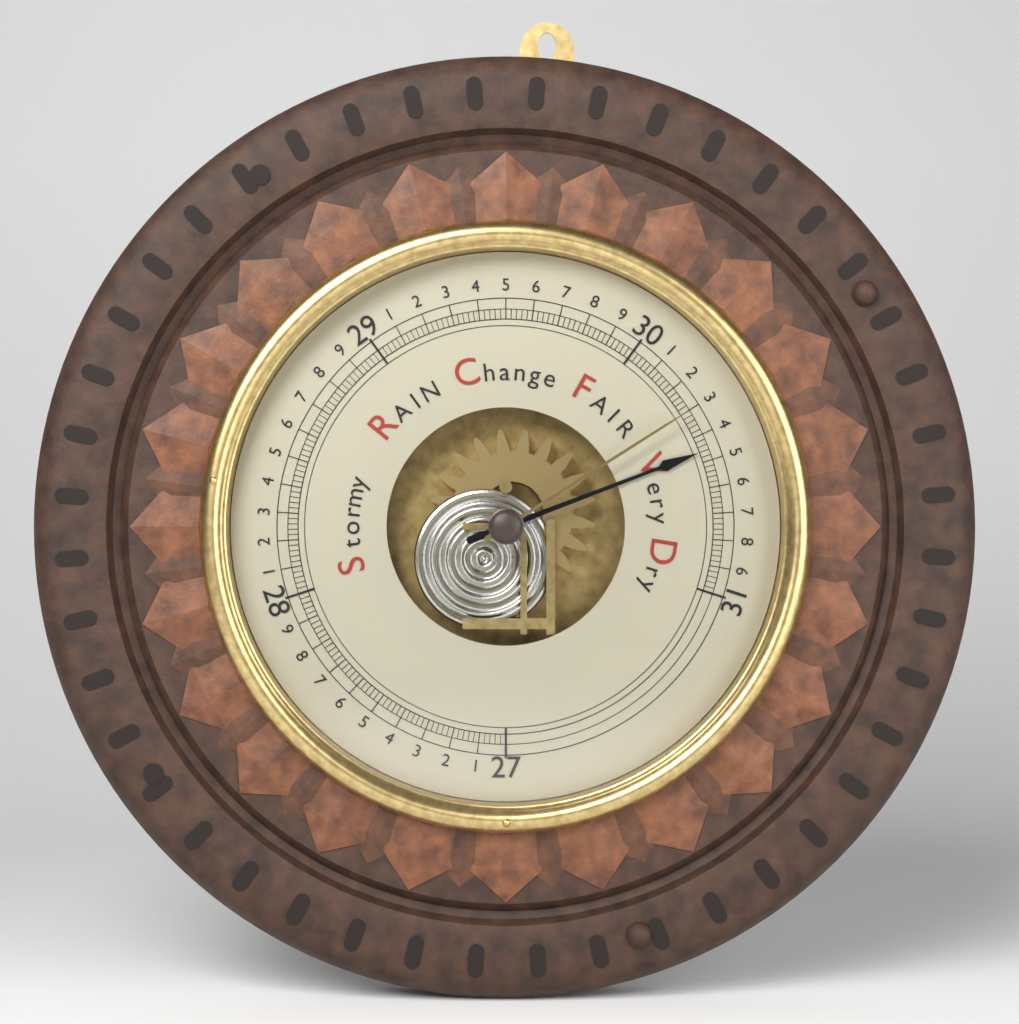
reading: 30.46 inHg
